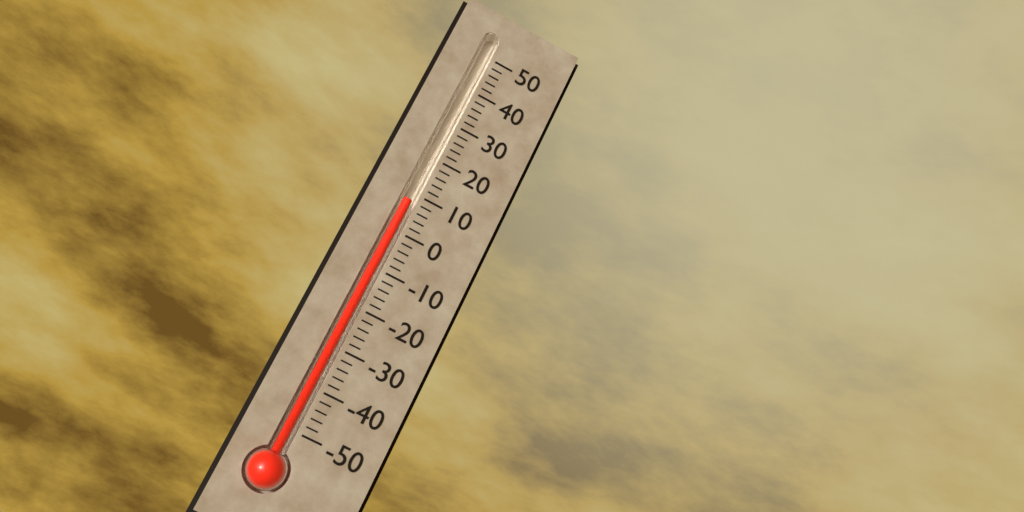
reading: 8 (no unit)
